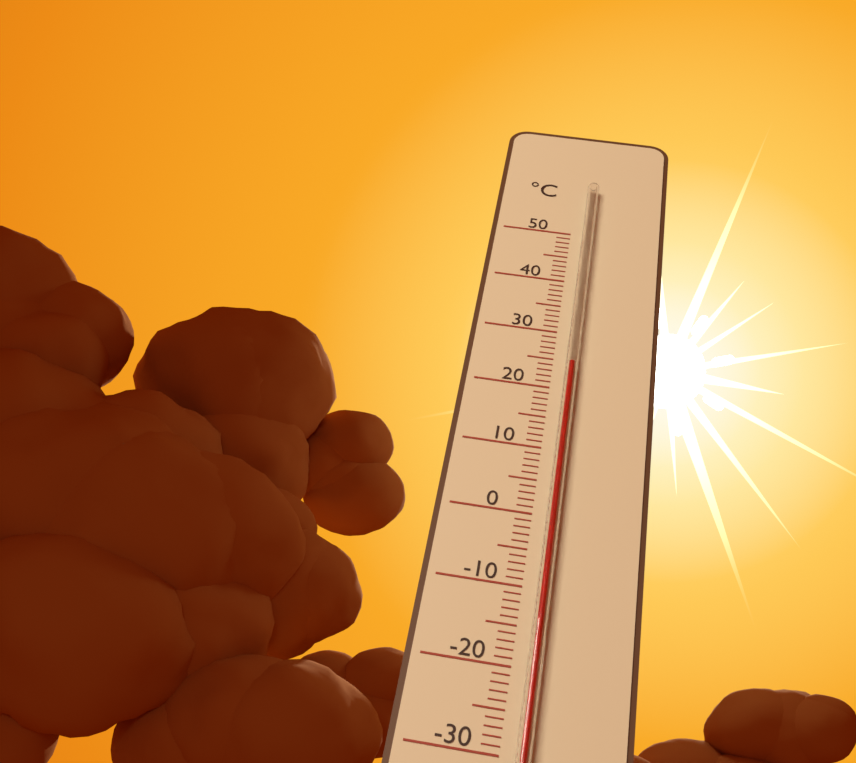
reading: 24 °C
